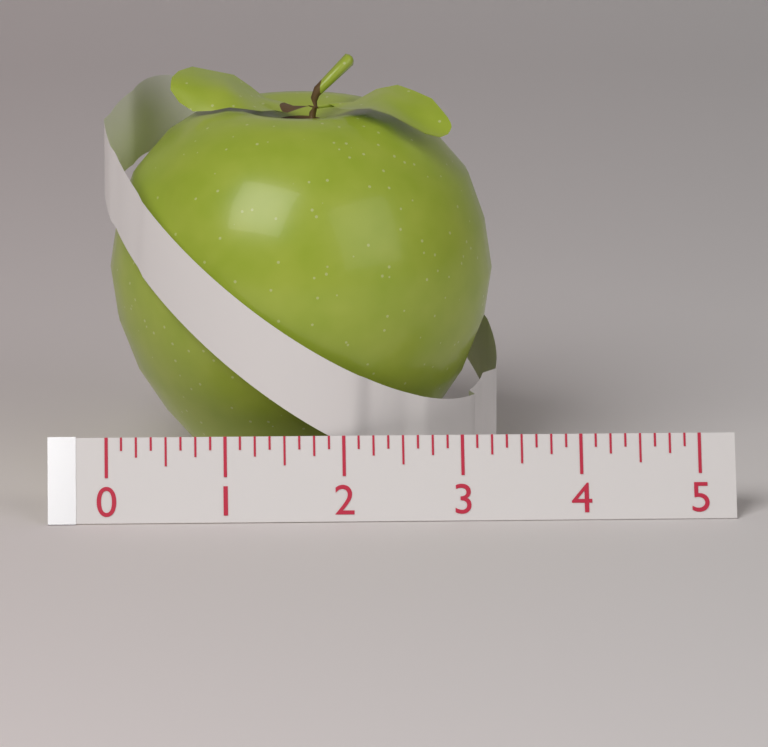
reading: 3.375 (no unit)
